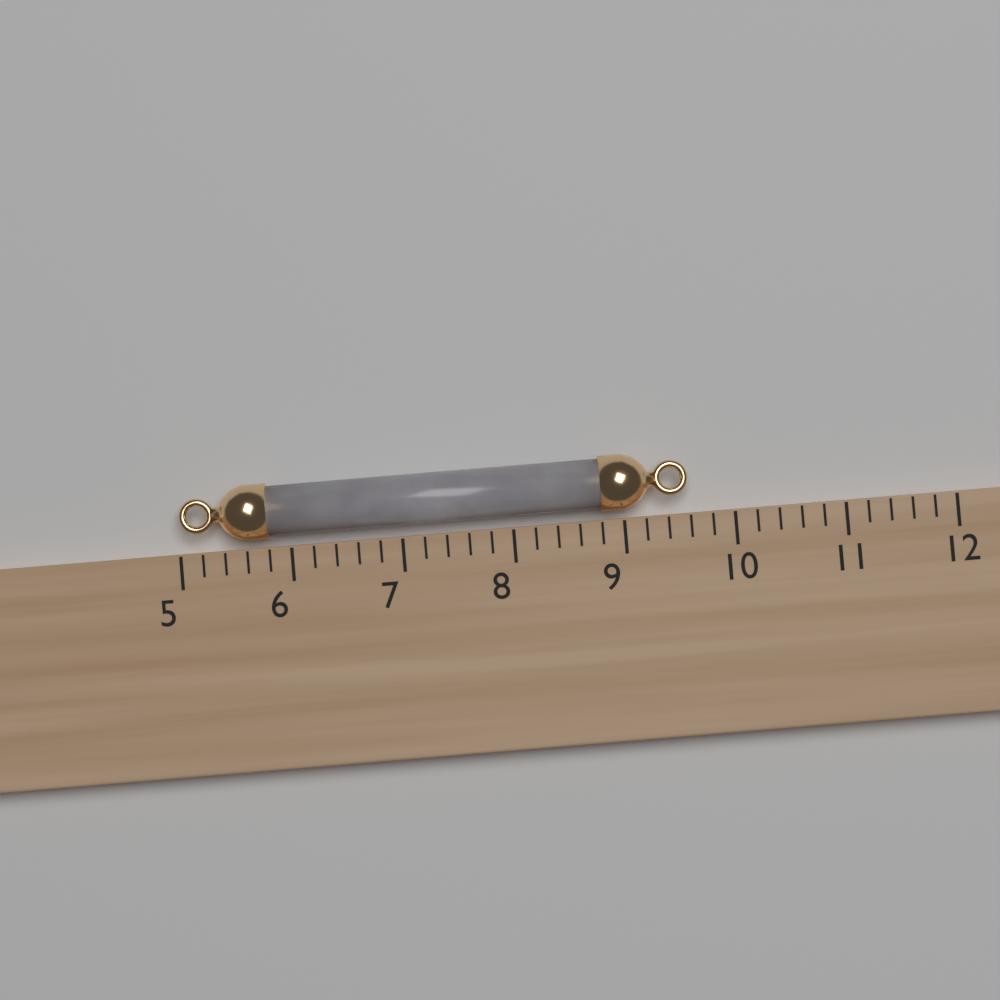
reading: 9.6 (no unit)
